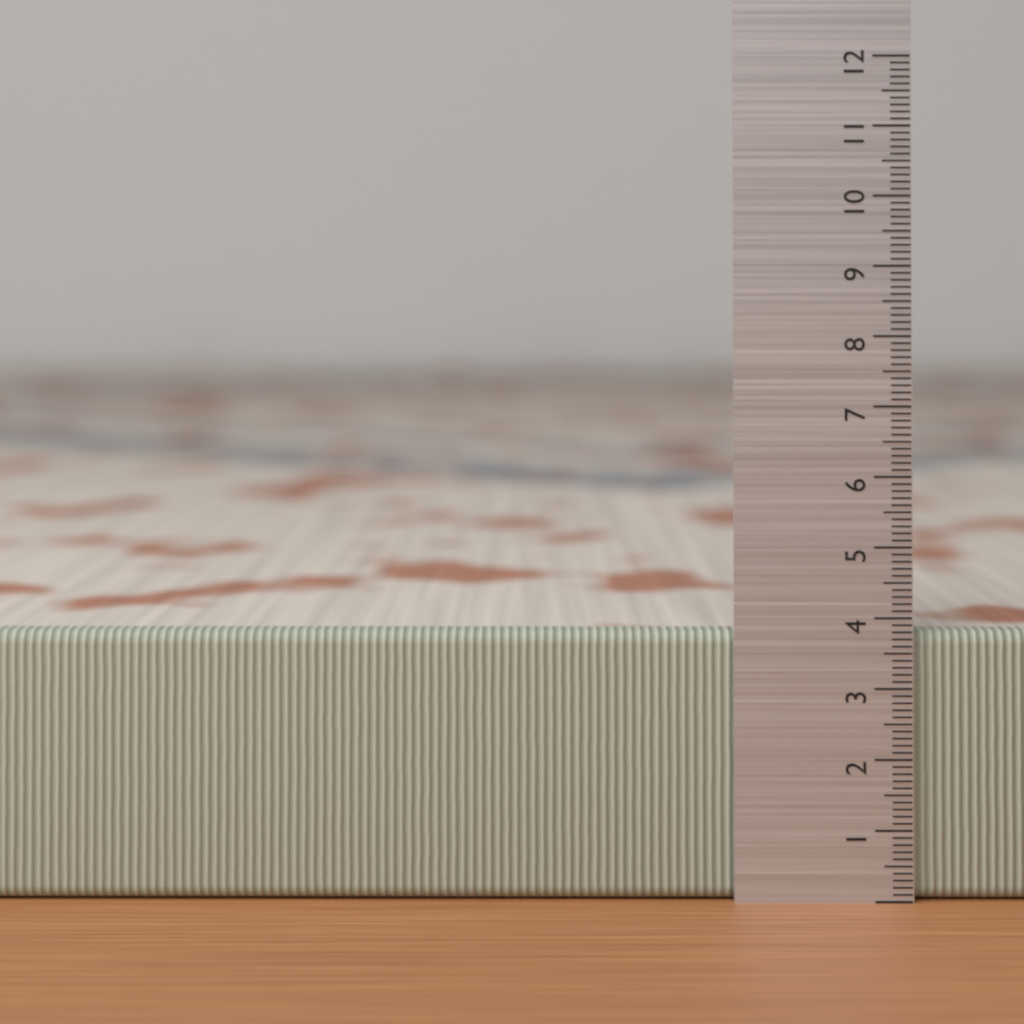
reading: 3.8 (no unit)
